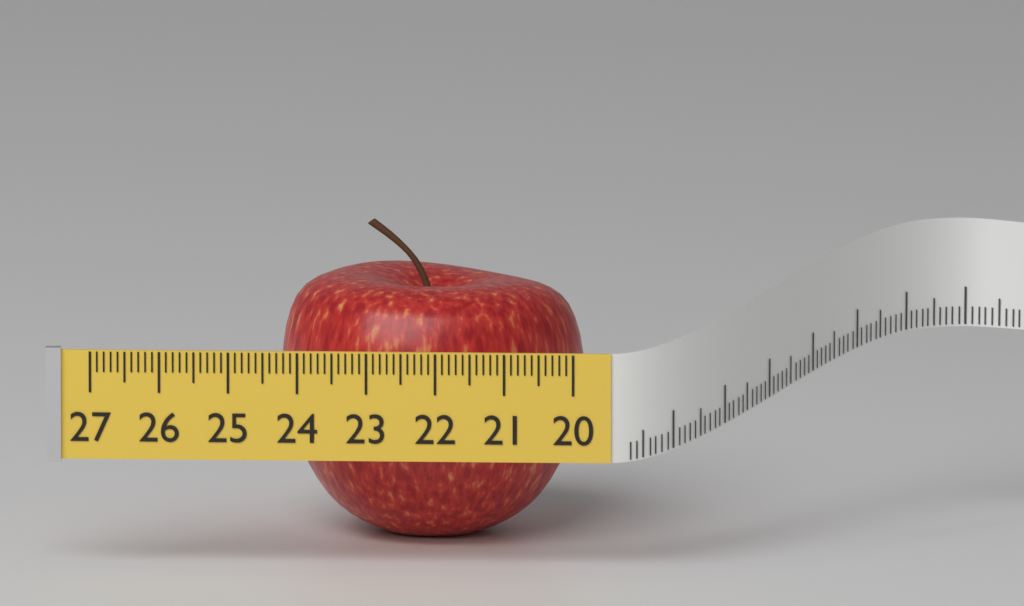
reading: 24.4 (no unit)
